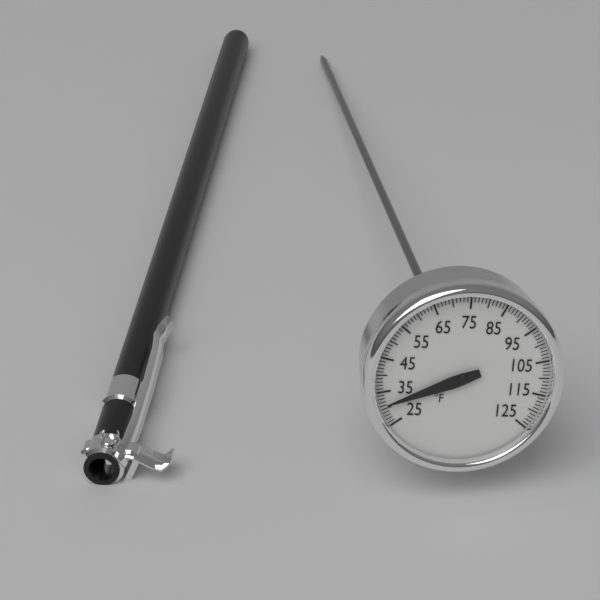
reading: 31 °F
